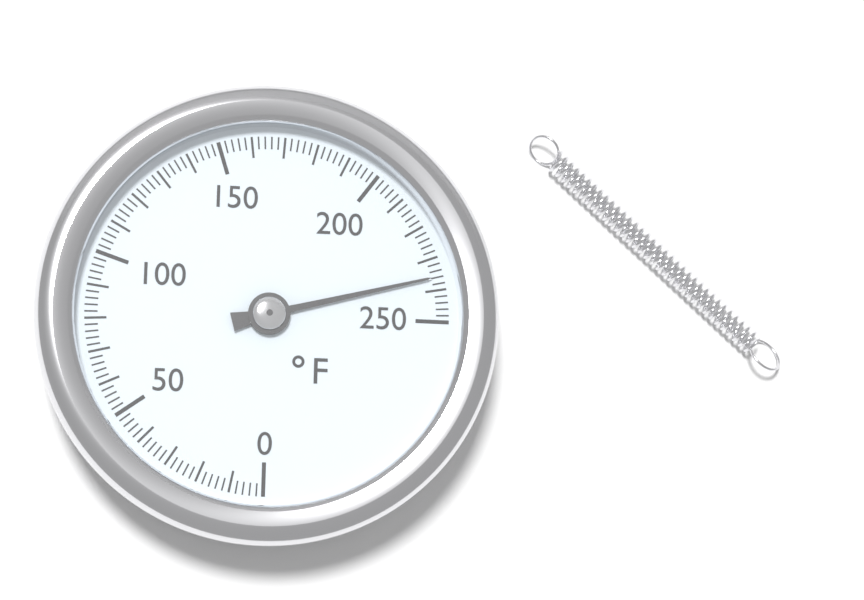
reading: 236 °F
